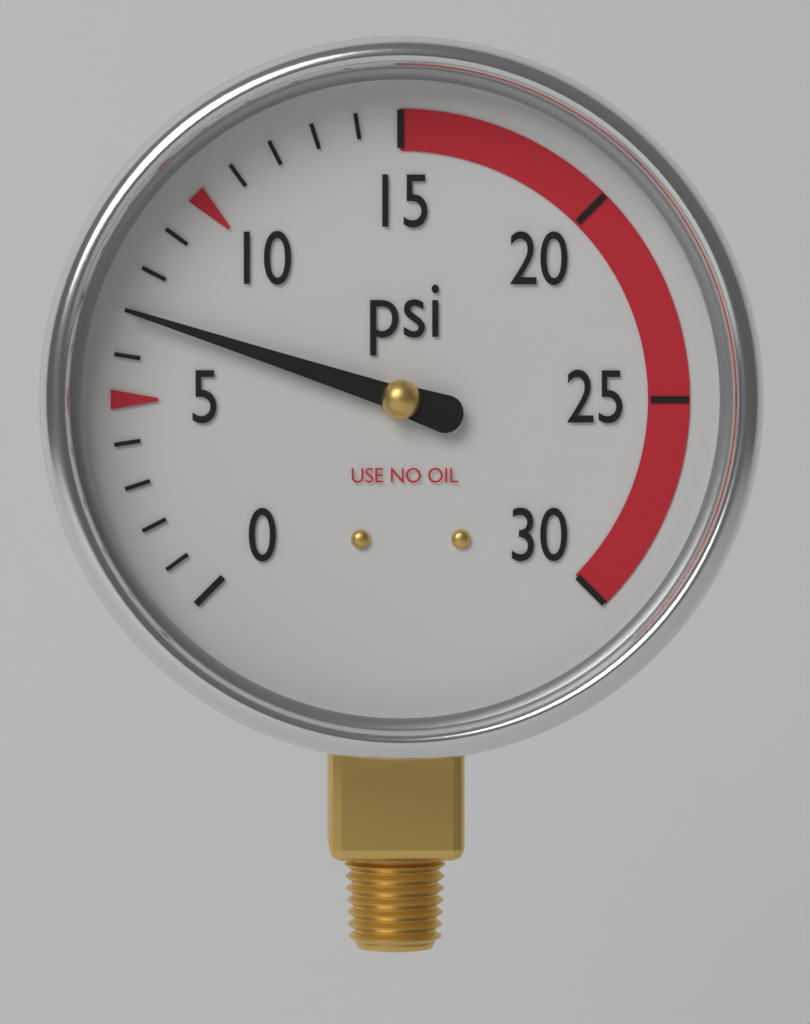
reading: 7 psi
